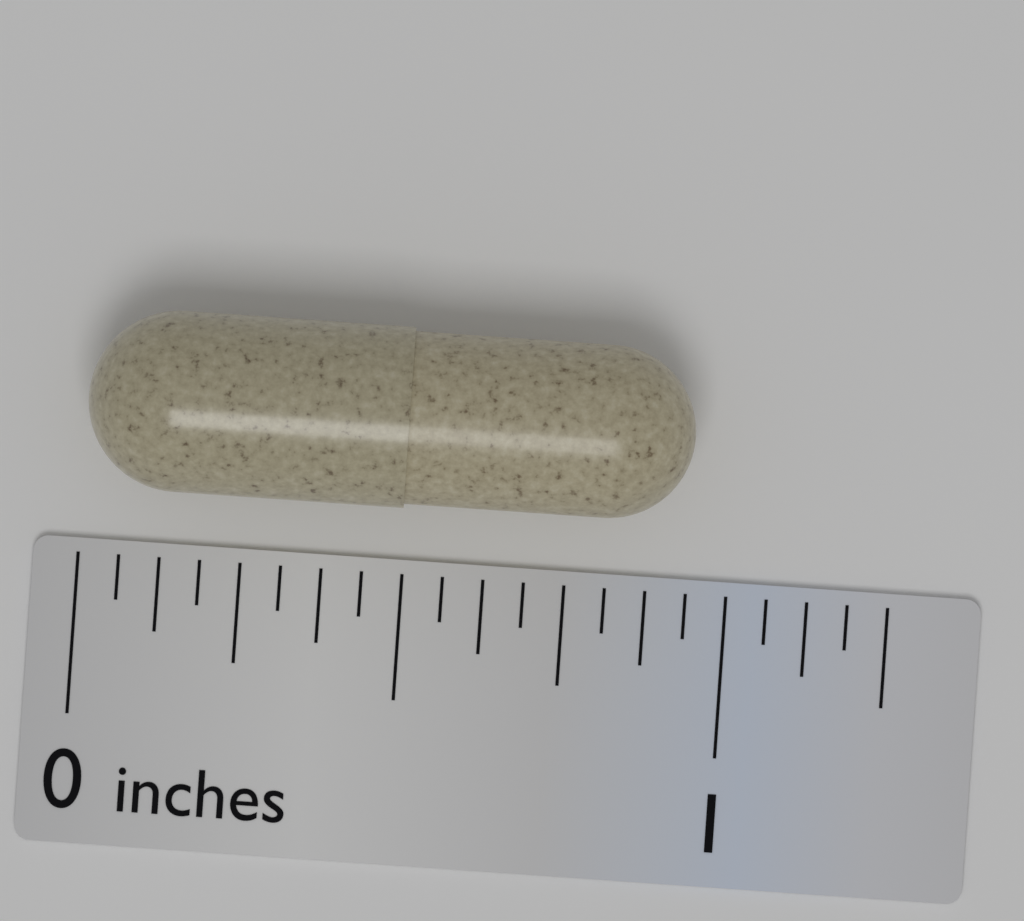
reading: 0.9375 in
